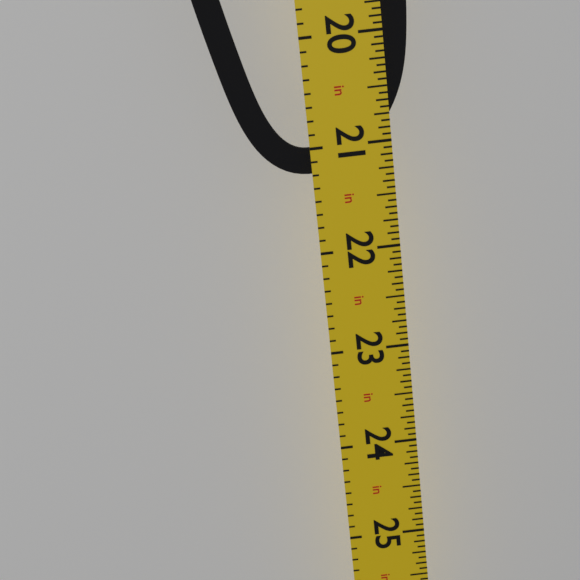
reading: 21.2500 in
